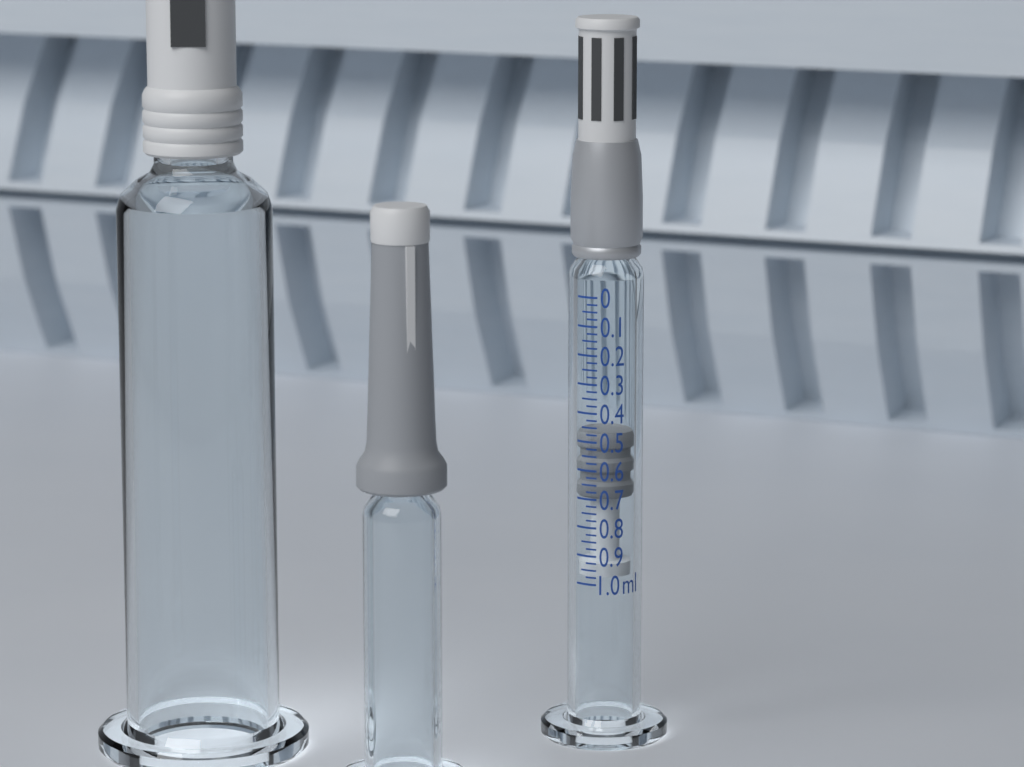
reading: 0.475 ml
